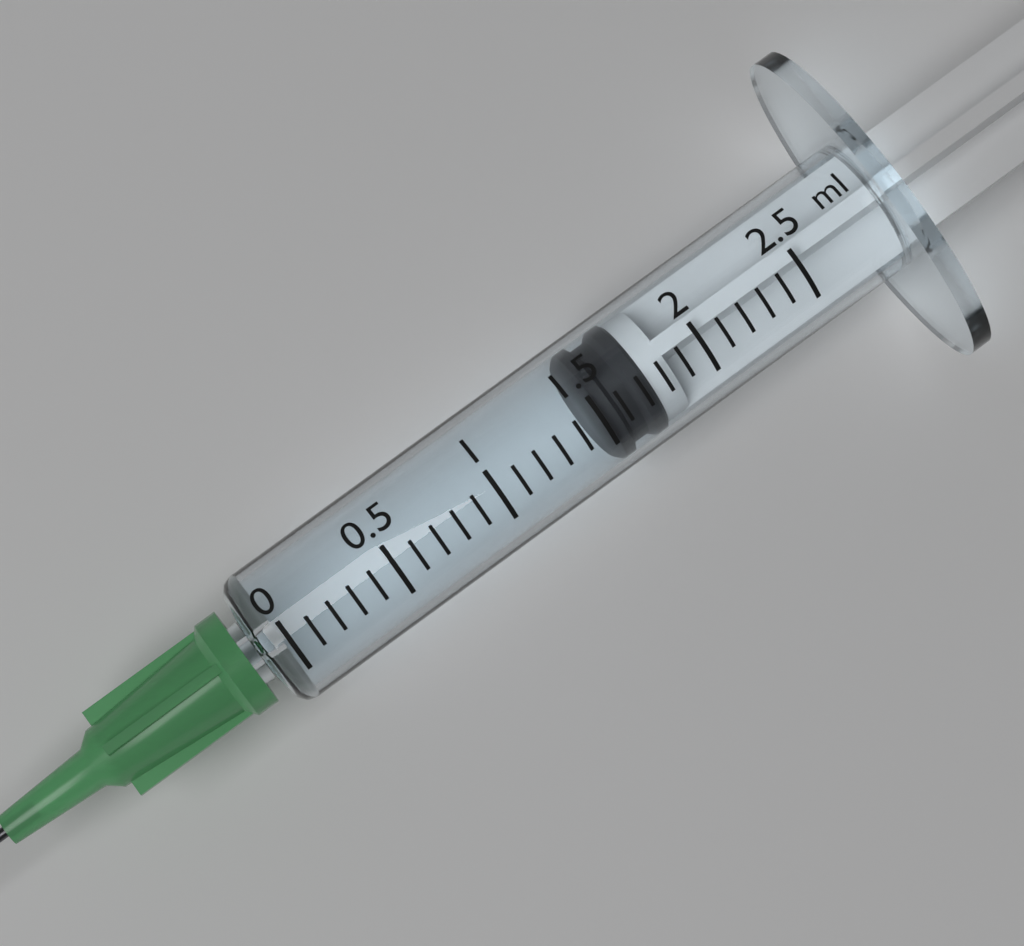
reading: 1.5 ml
